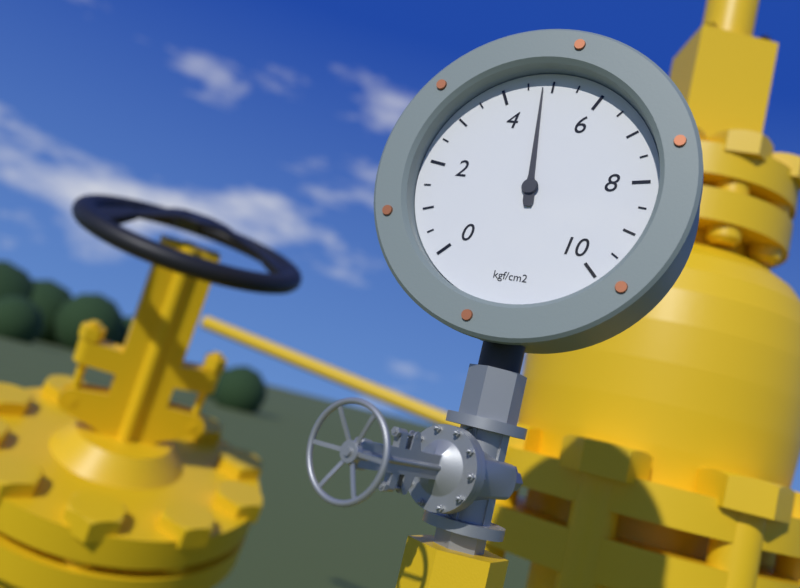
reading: 4.8 kgf/cm2
